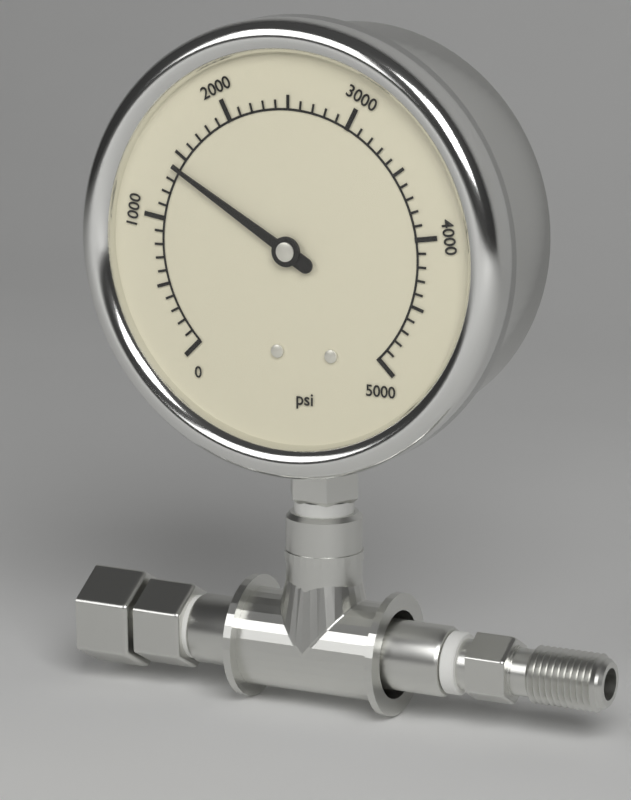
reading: 1400 psi
